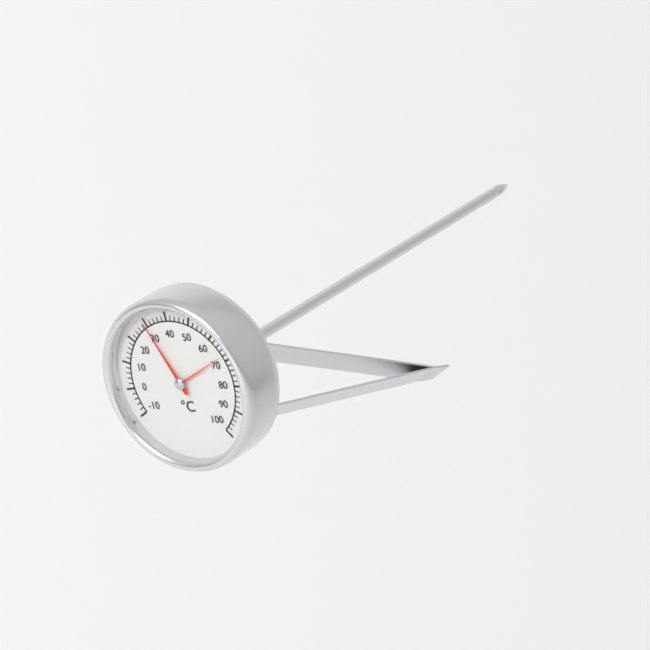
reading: 30 °C
